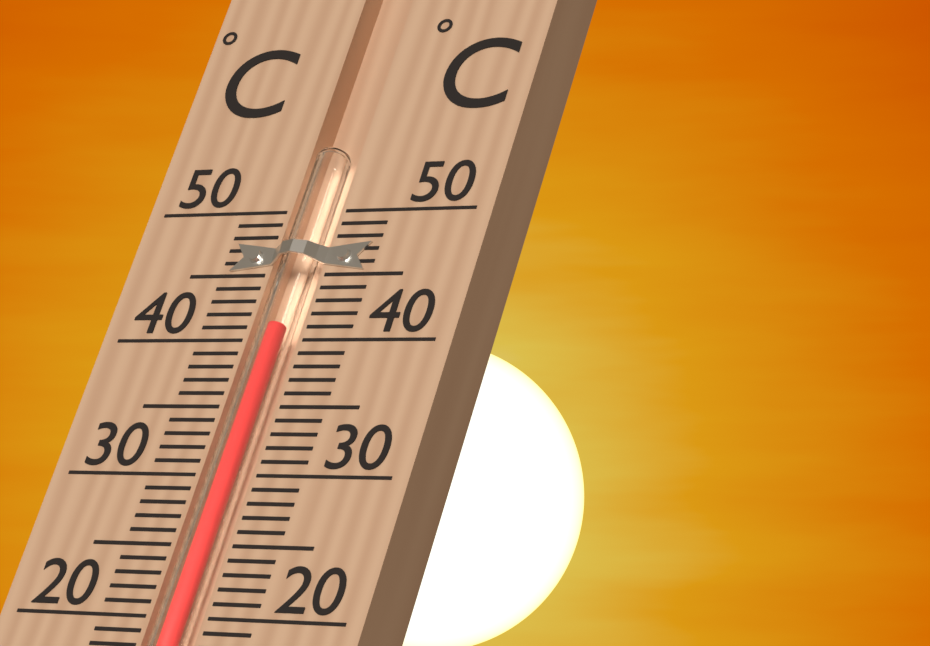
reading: 41 °C
